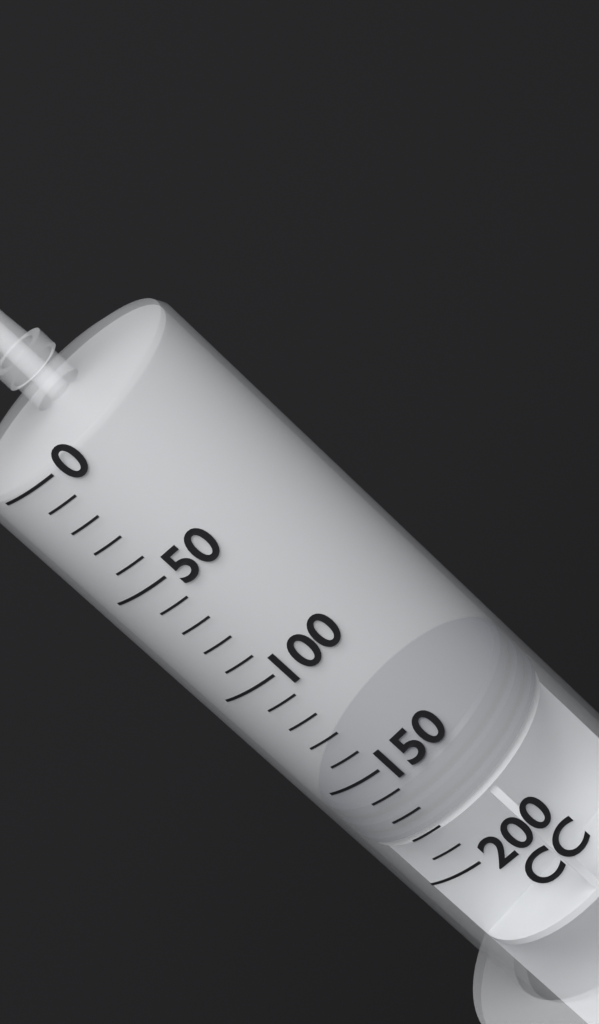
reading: 160 cc
